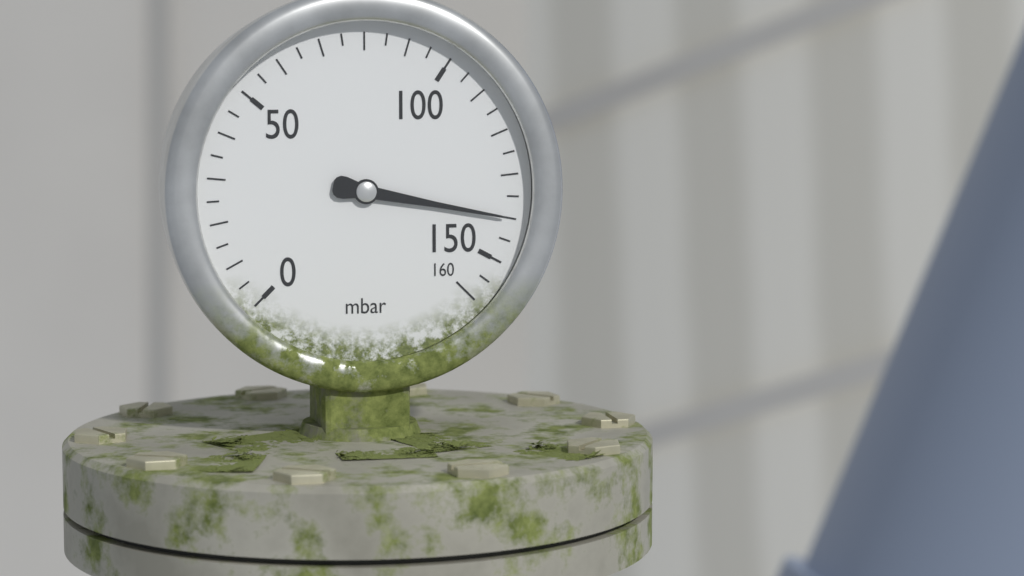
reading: 140 mbar
